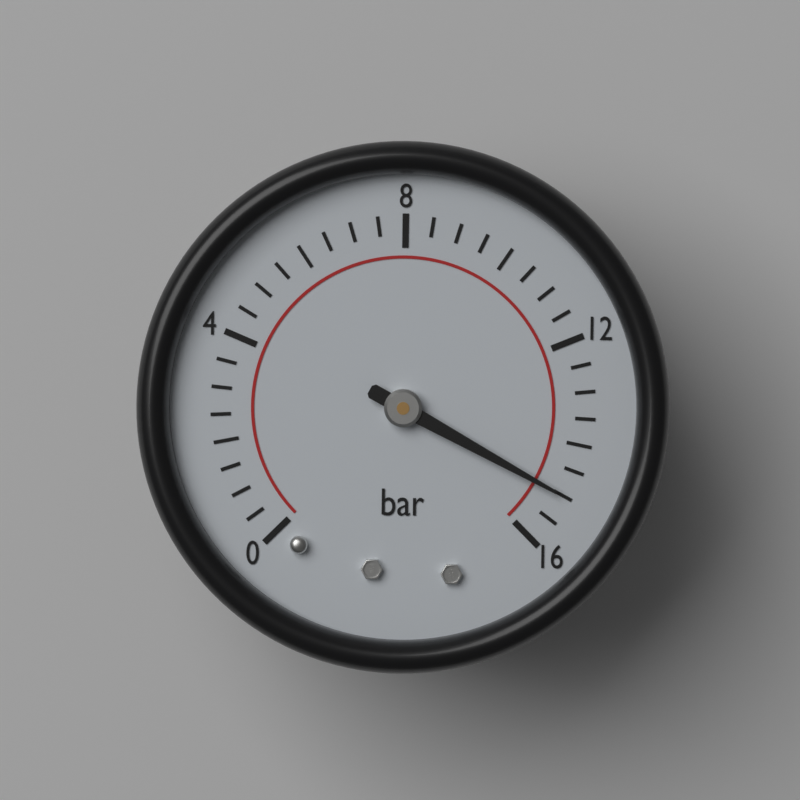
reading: 15.0 bar
